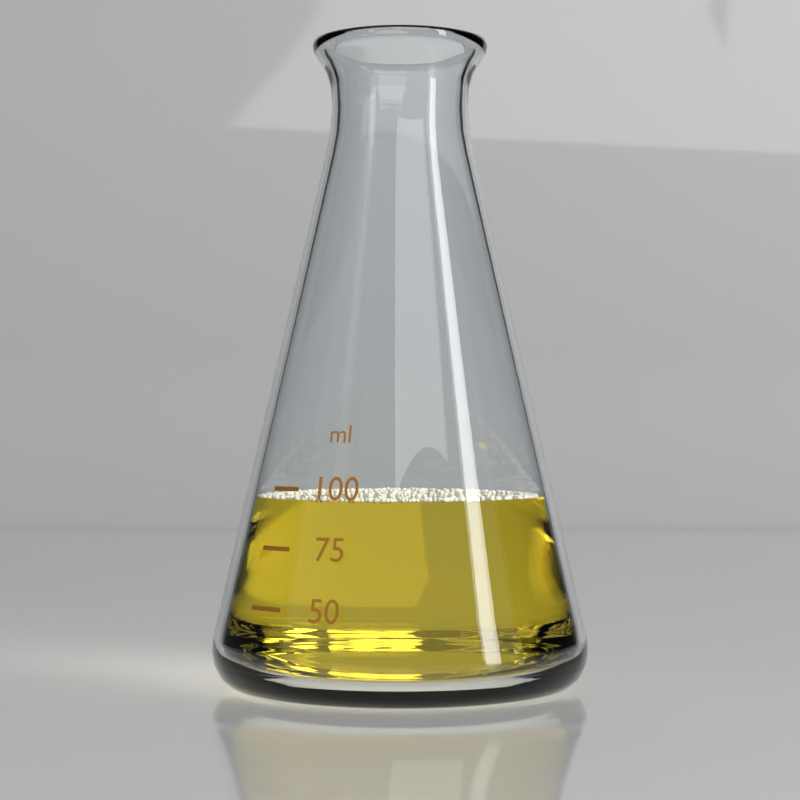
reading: 95 ml
